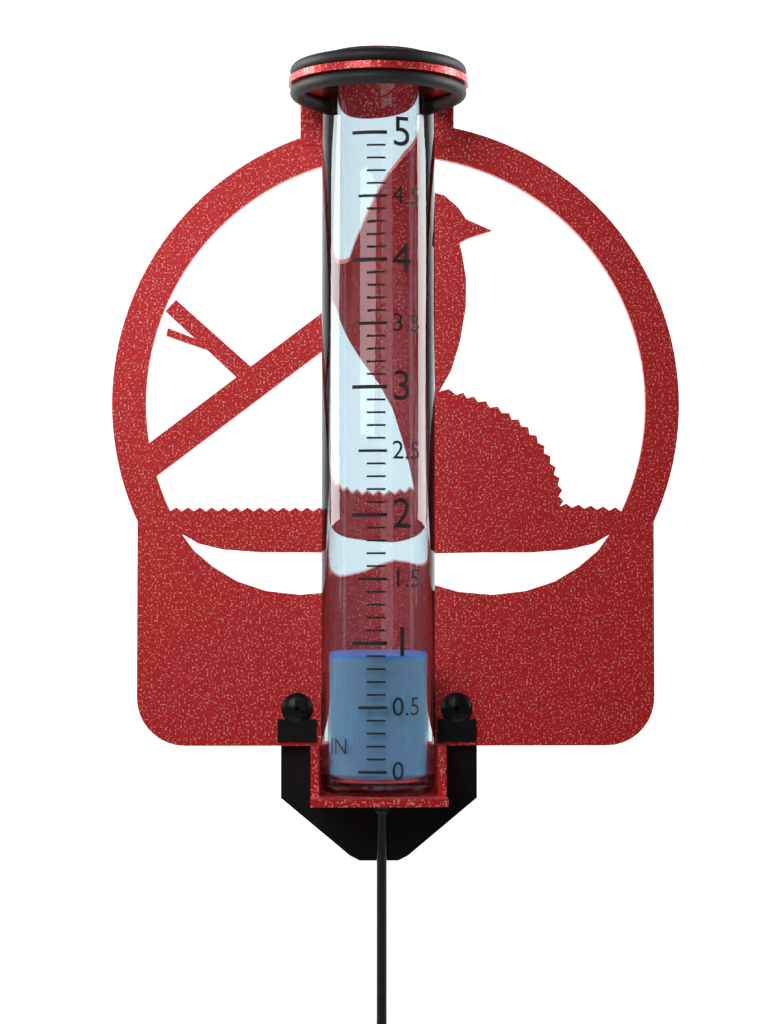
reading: 0.9 in
